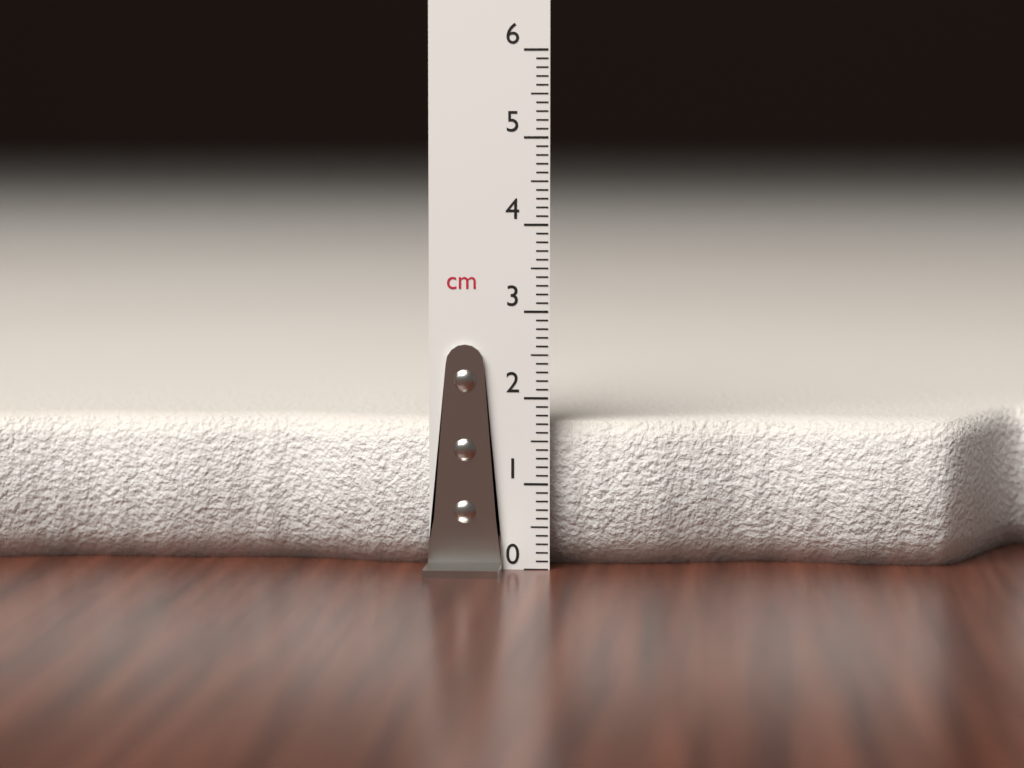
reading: 1.7 cm
